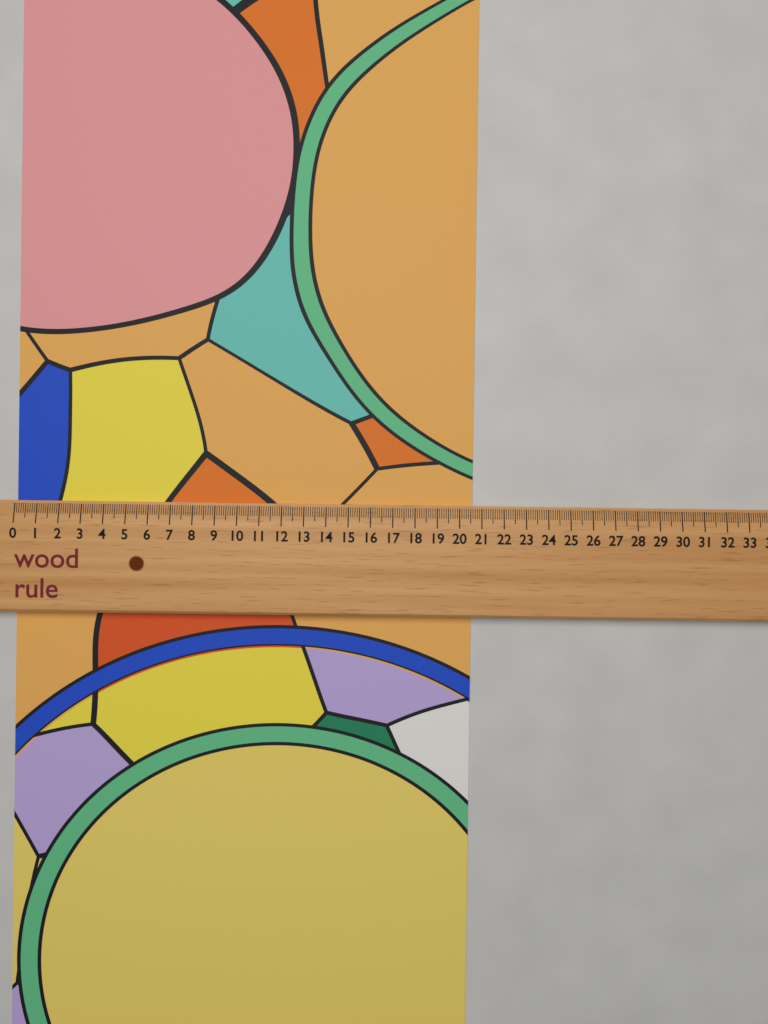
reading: 20.6 (no unit)
